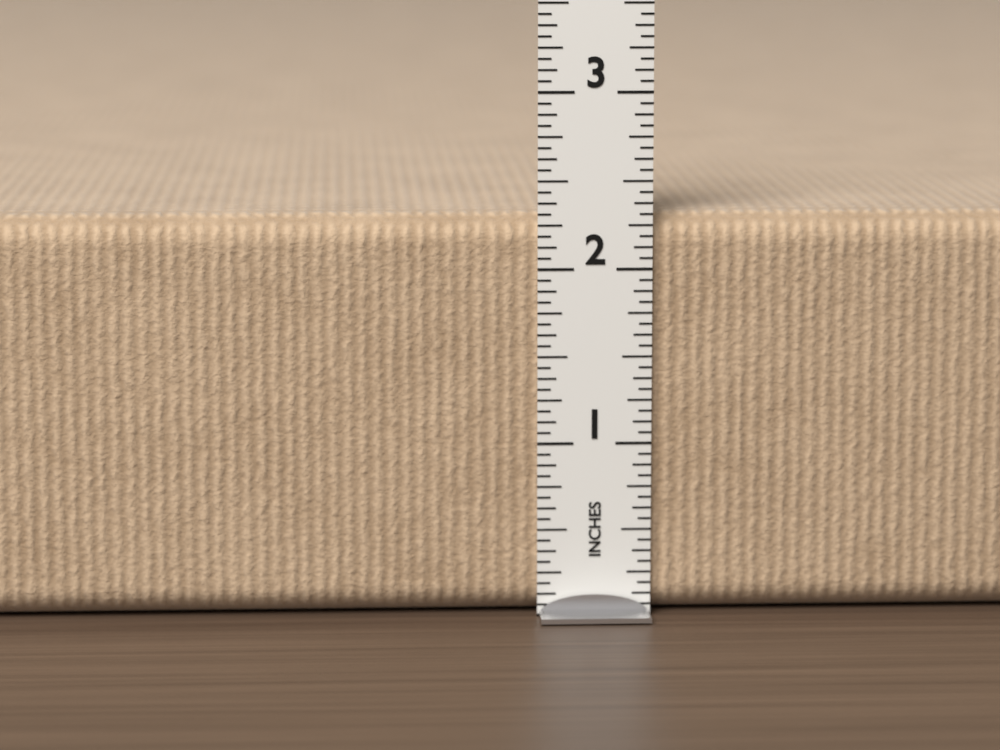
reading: 2.3125 in
